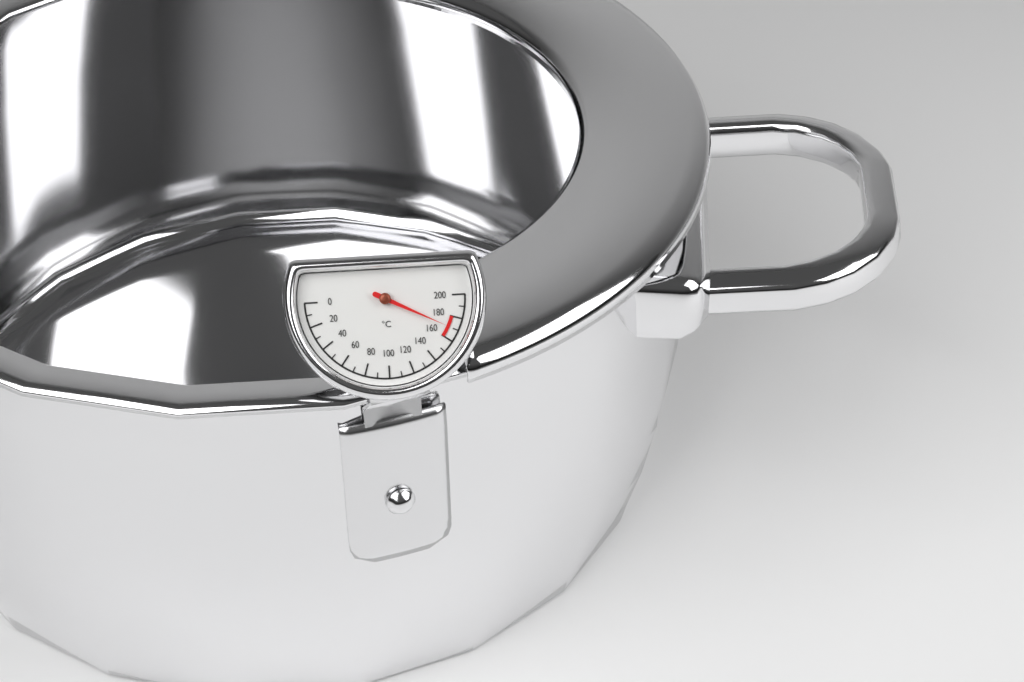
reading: 170 °C
